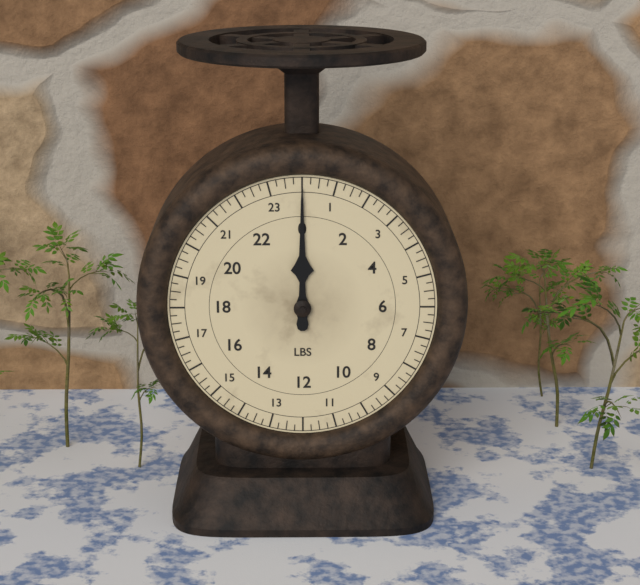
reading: 0.00 lbs
